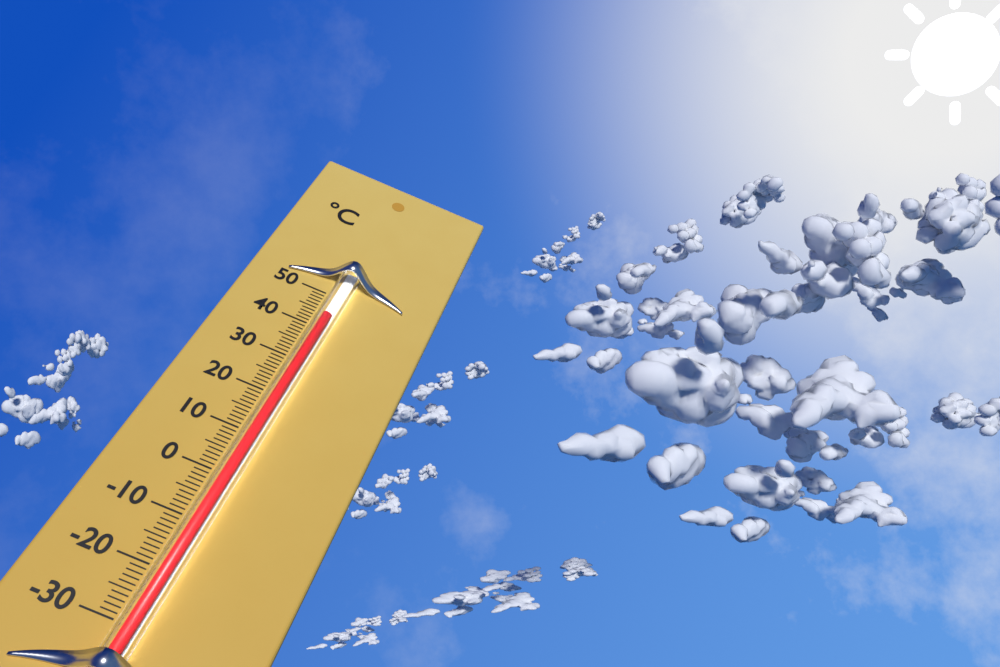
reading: 42 °C
